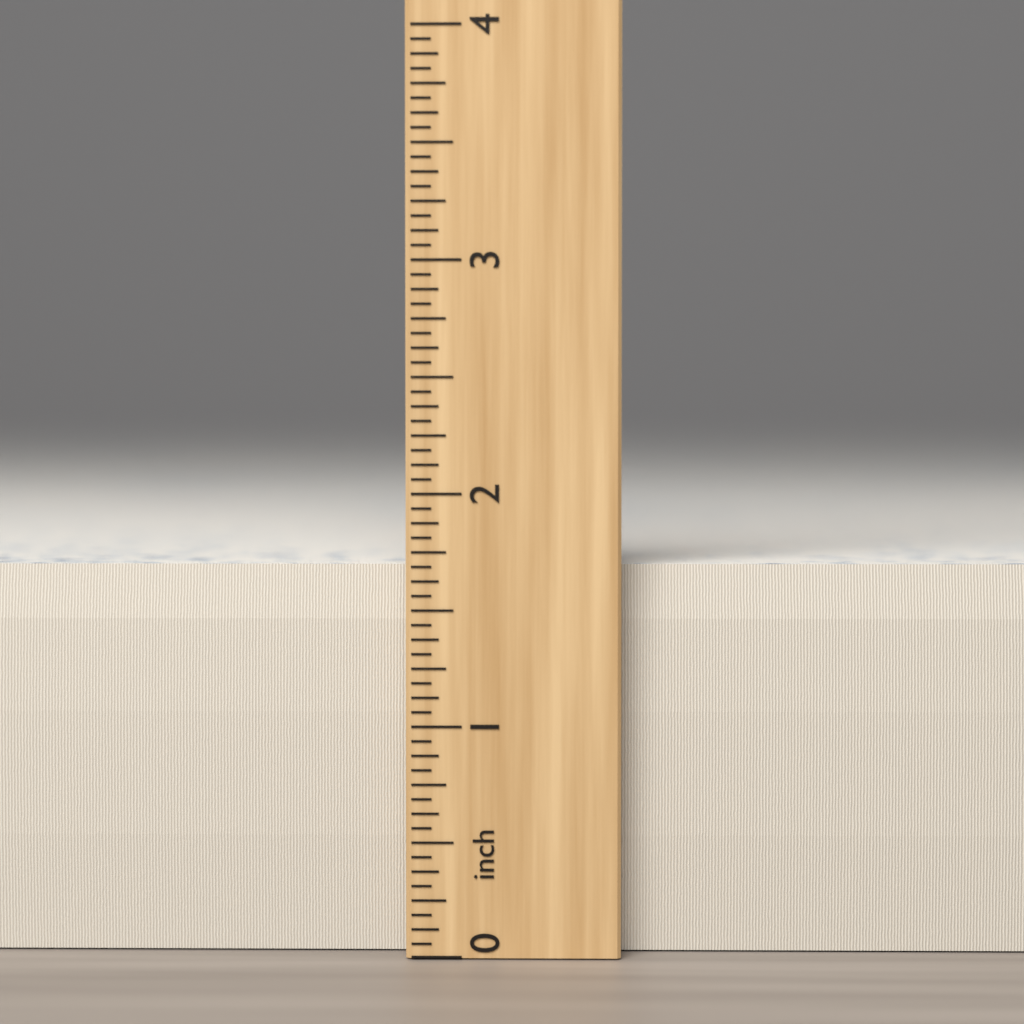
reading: 1.6875 inch
